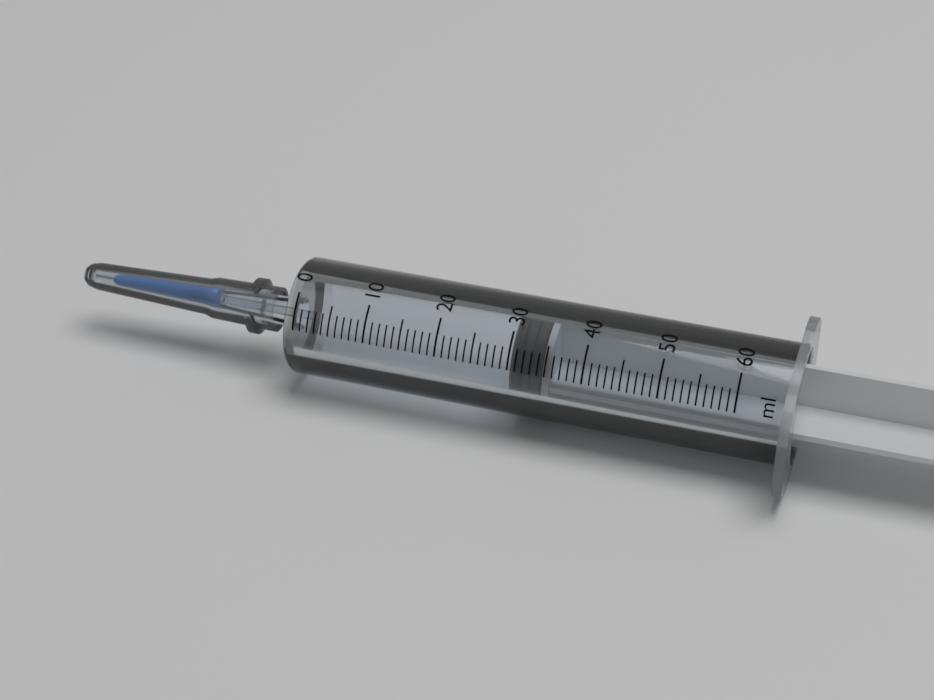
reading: 30 ml
